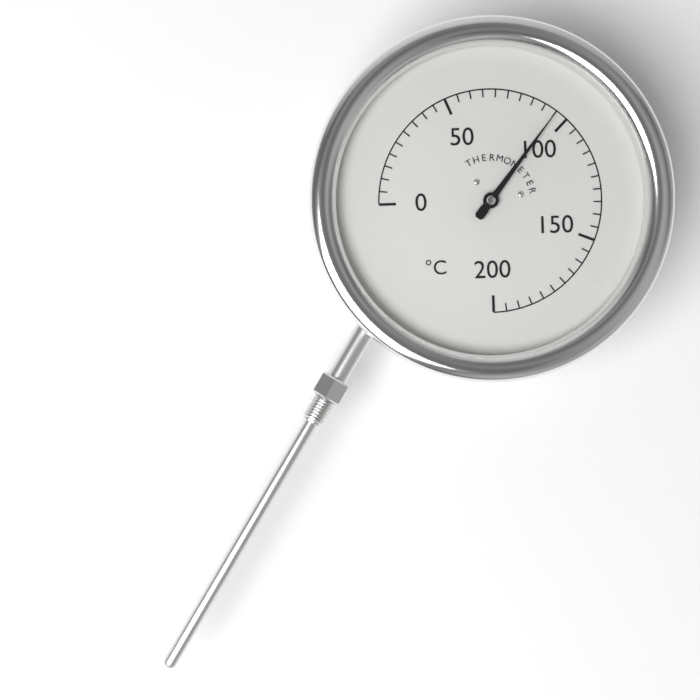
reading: 95 °C
